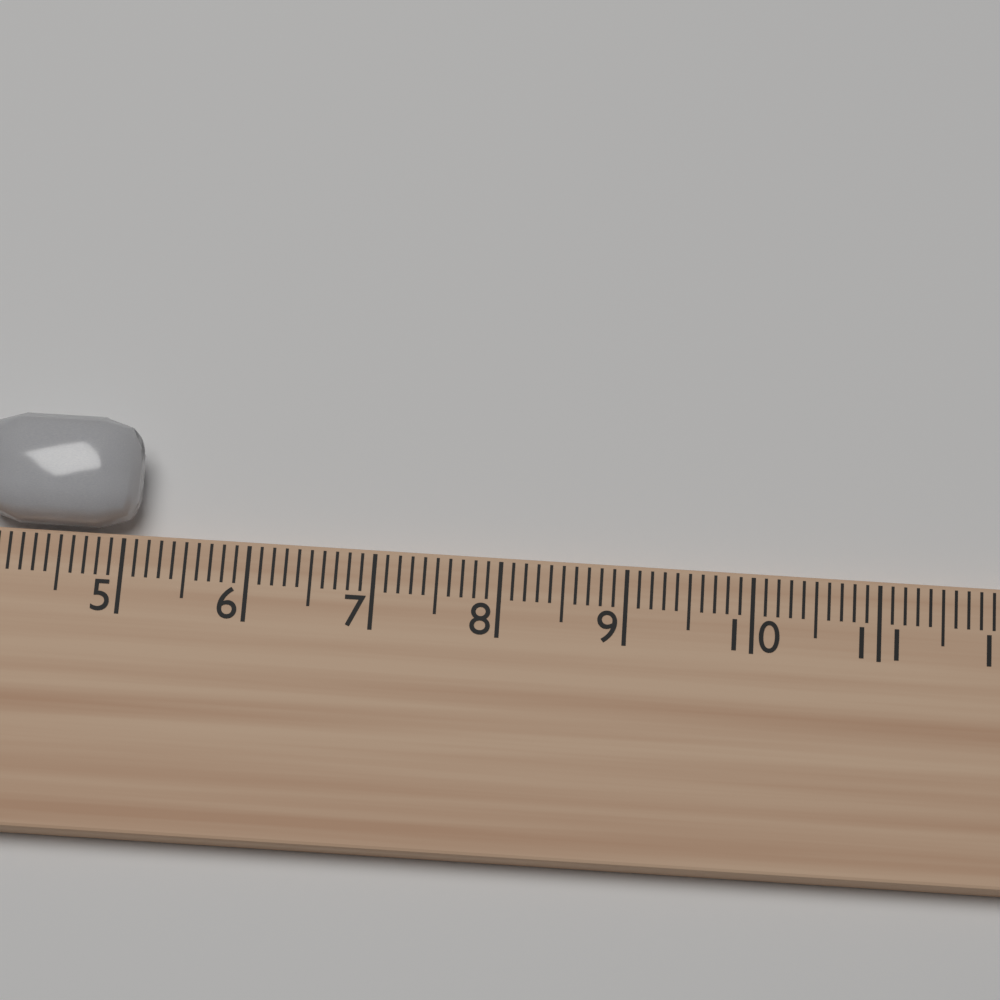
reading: 5.1 cm
